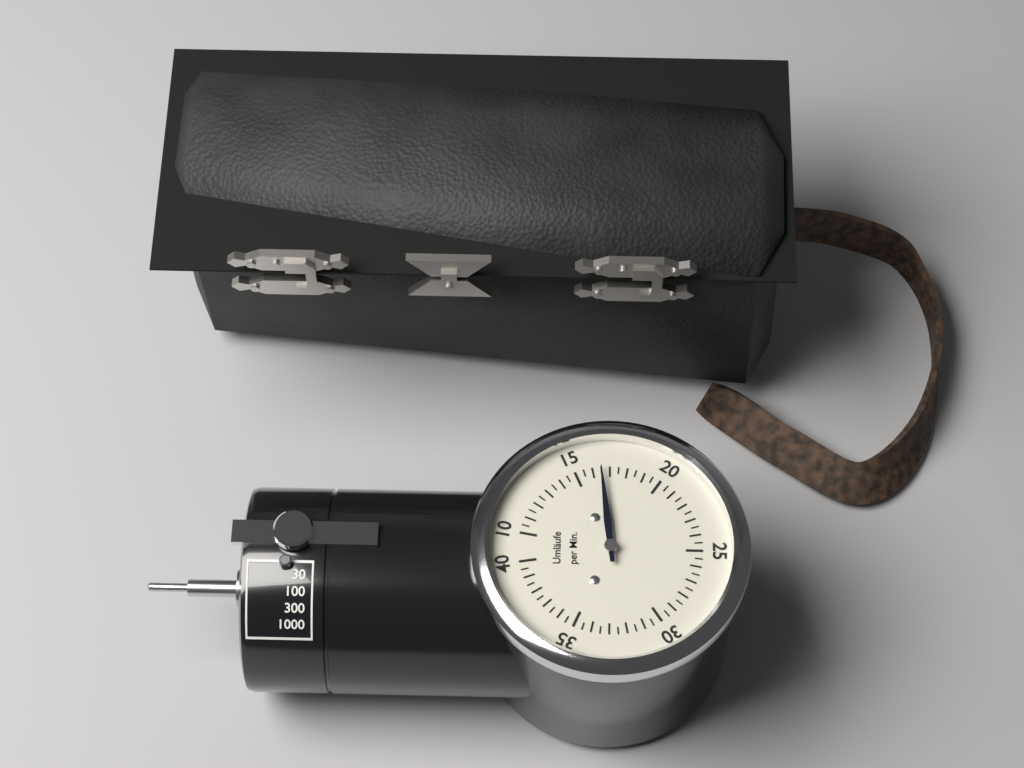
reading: 16.5 Umläufe per Min.
